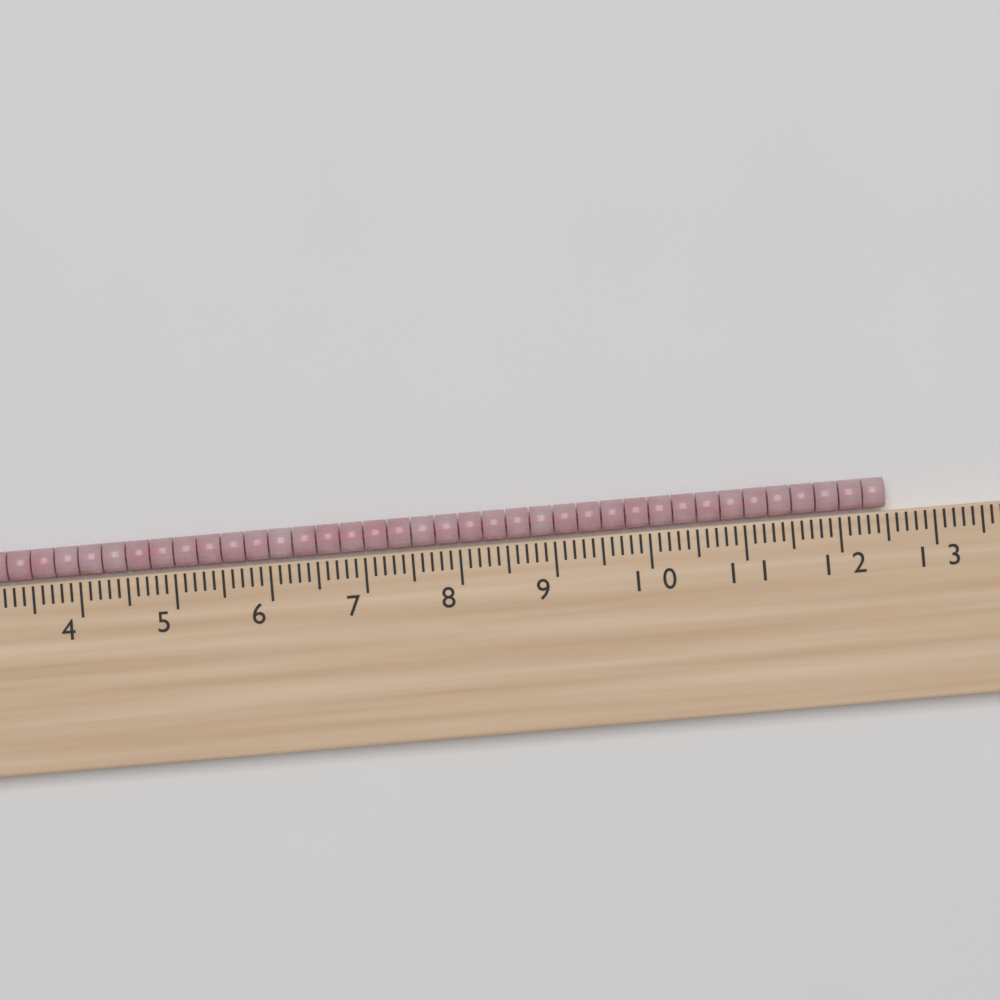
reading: 12.5 cm
